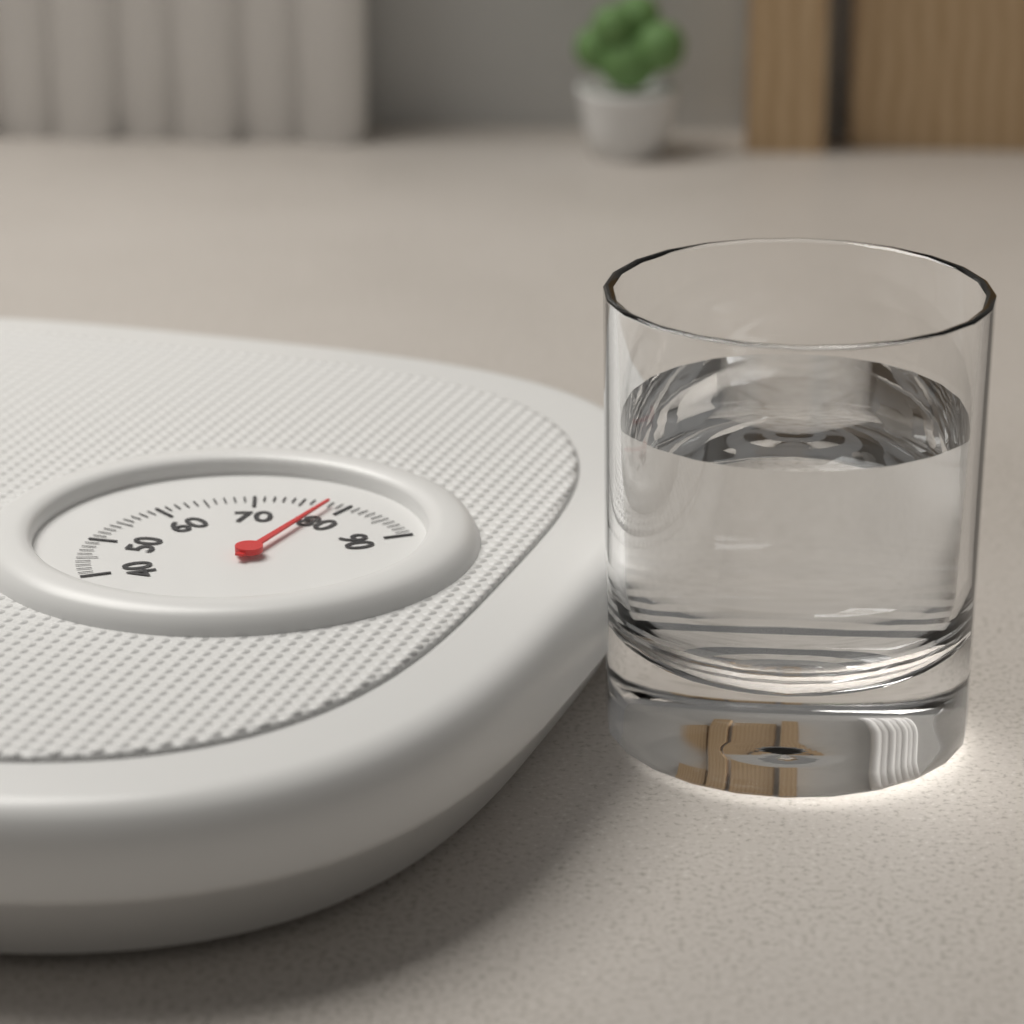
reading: 78 (no unit)
